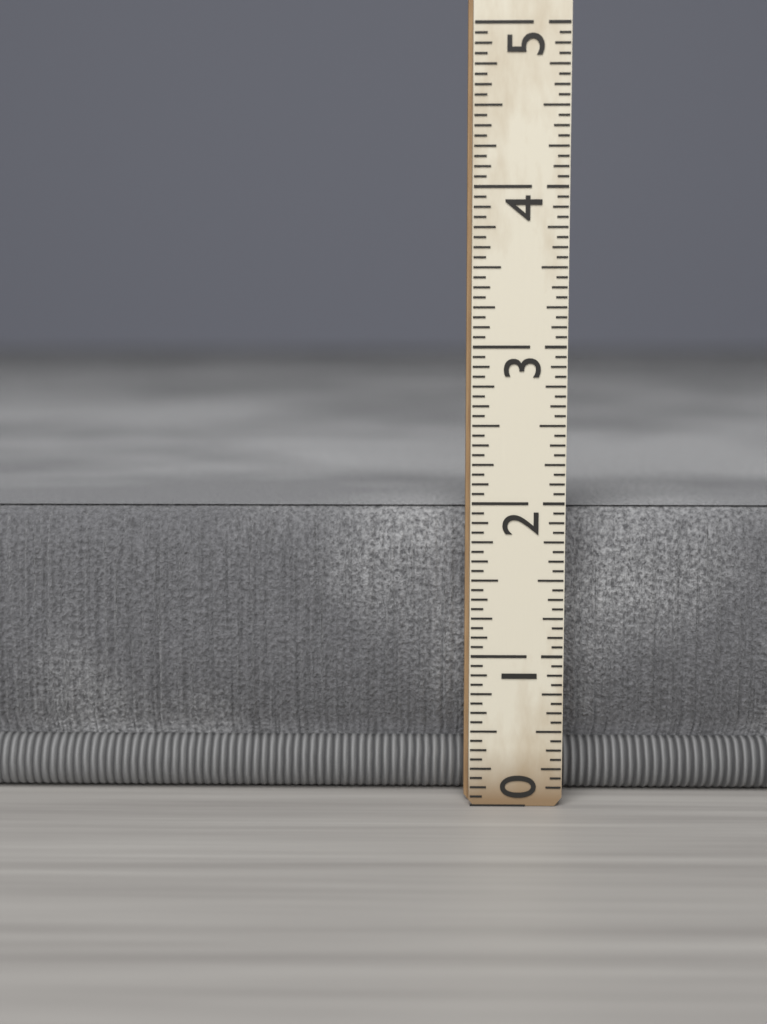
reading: 1.9375 (no unit)
